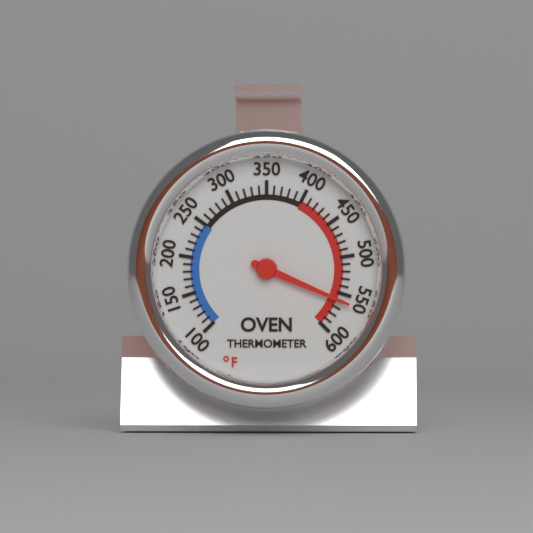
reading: 560 °F
